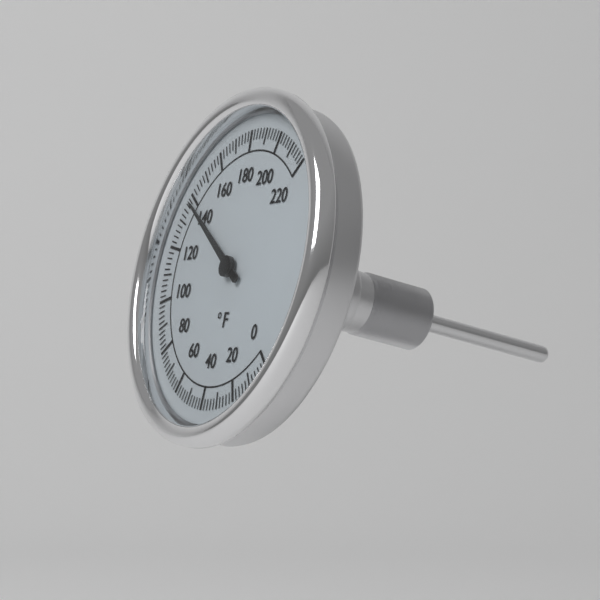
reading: 138 °F
